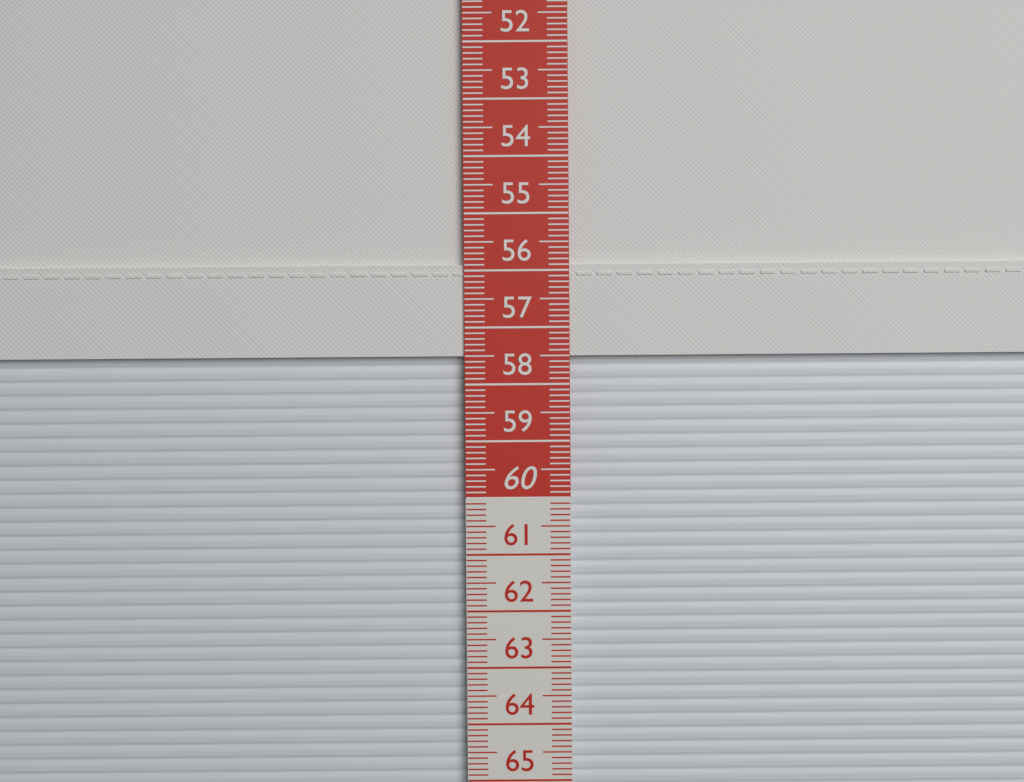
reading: 57.5 cm
